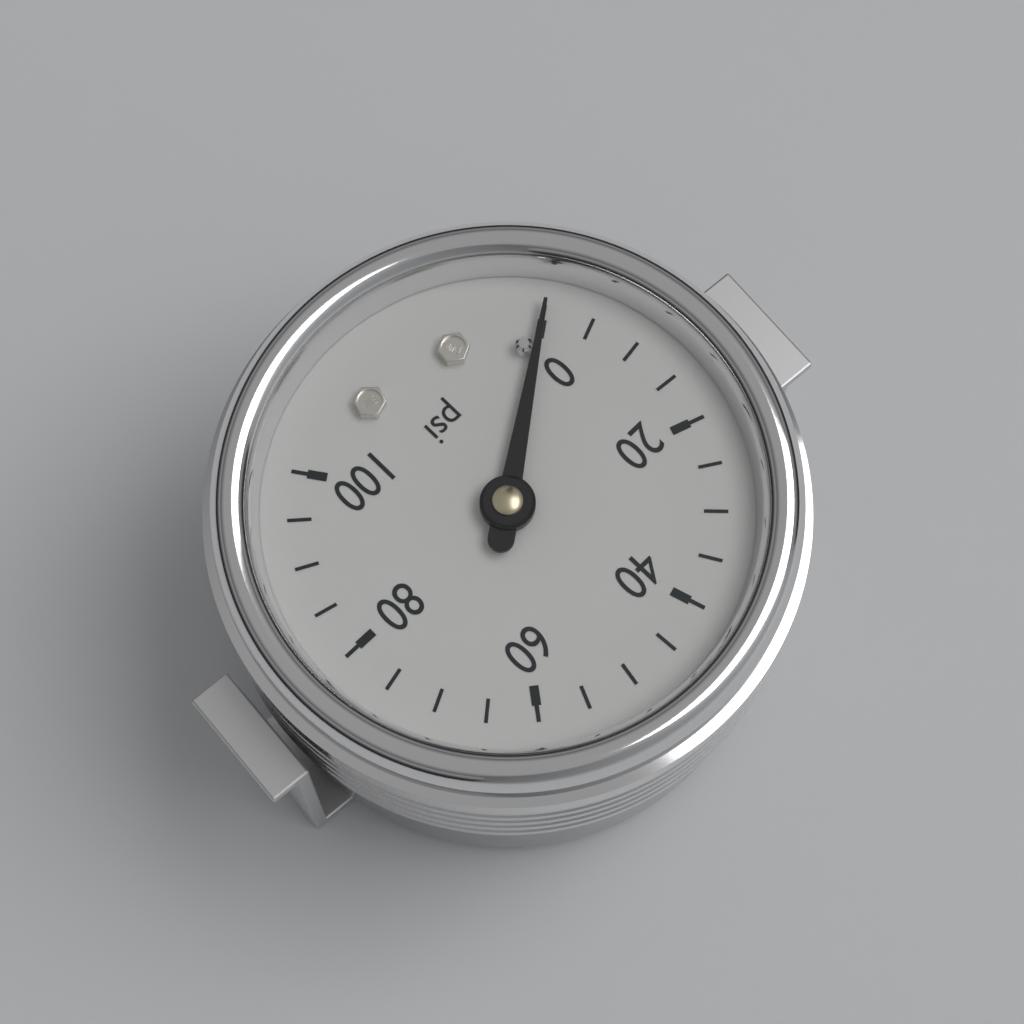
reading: 0 psi
